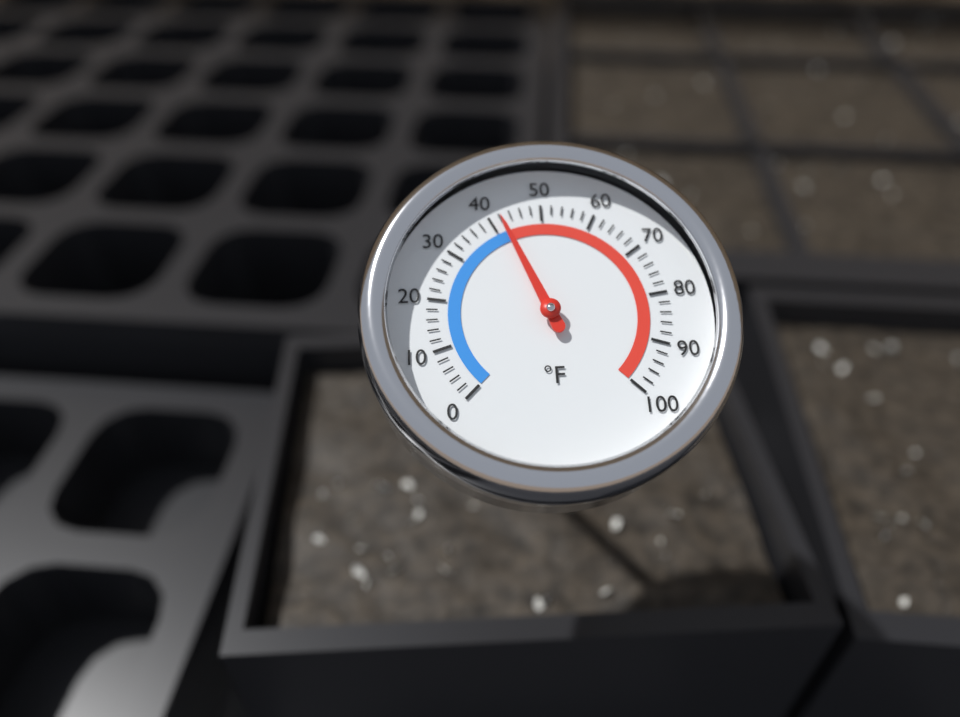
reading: 42 °F
